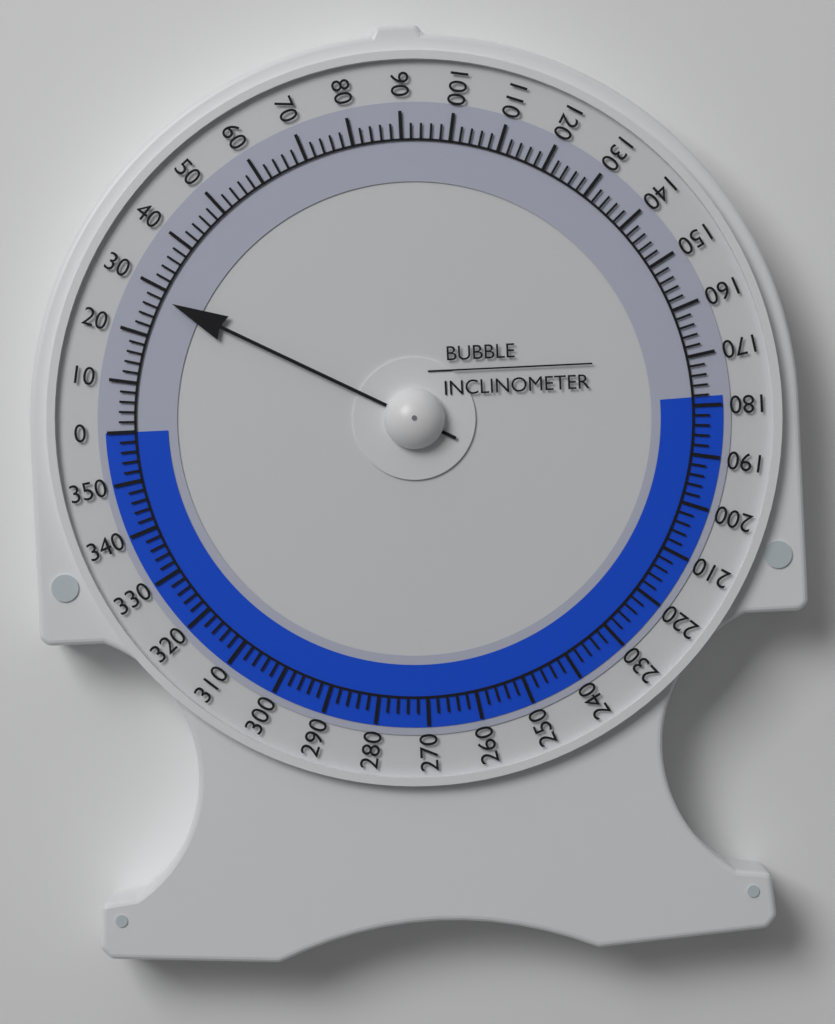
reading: 28 (no unit)
